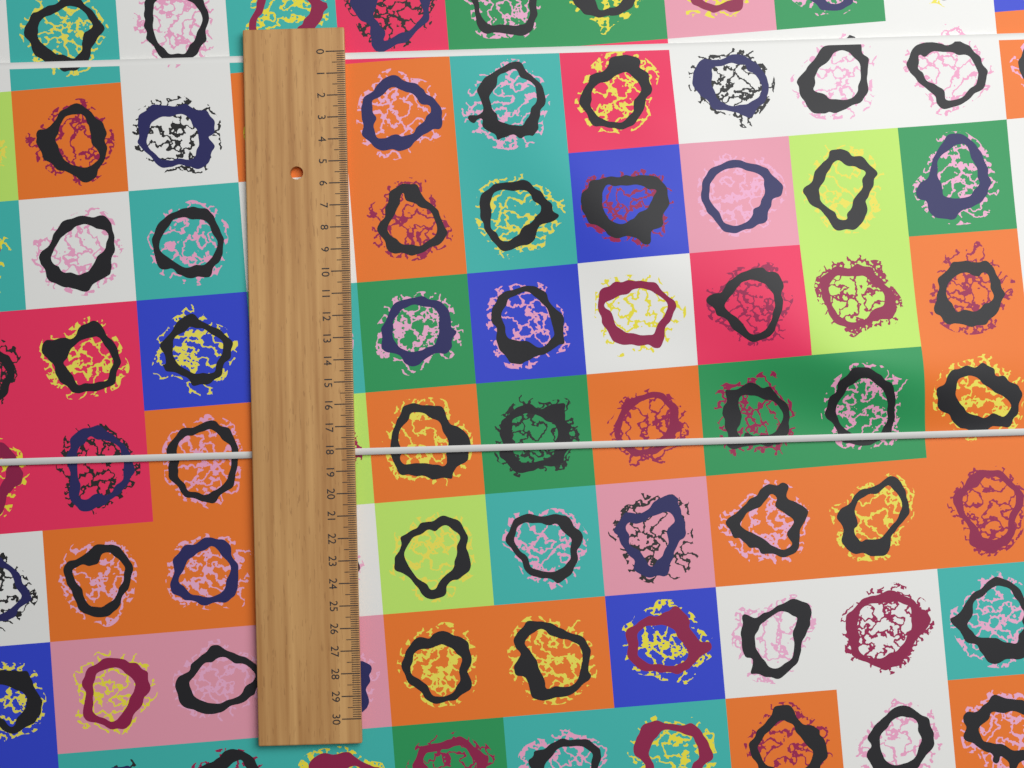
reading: 18.3 (no unit)
